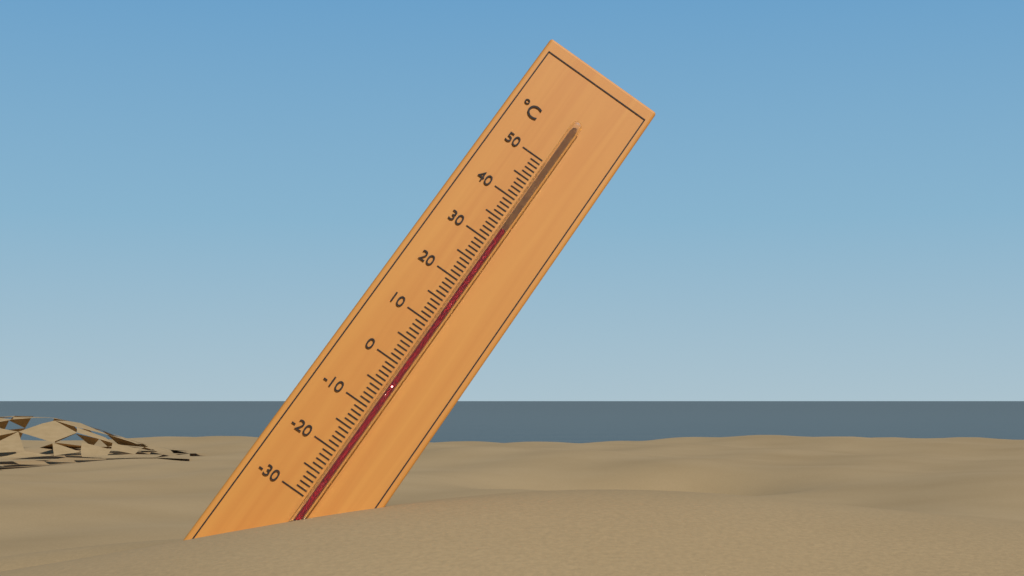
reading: 33 °C
